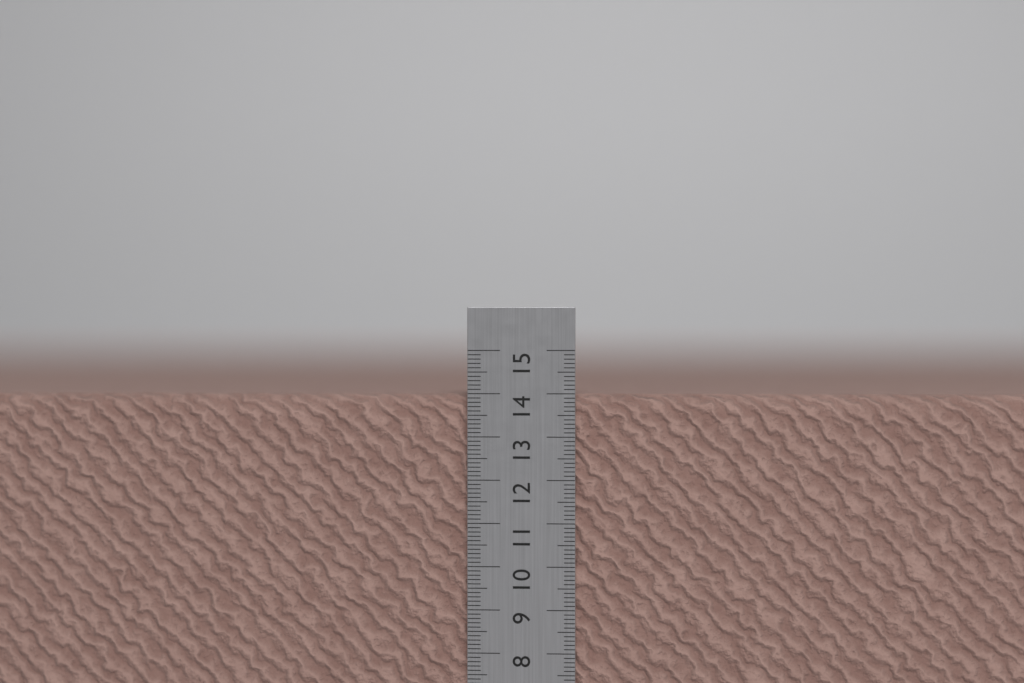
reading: 14.0 cm
